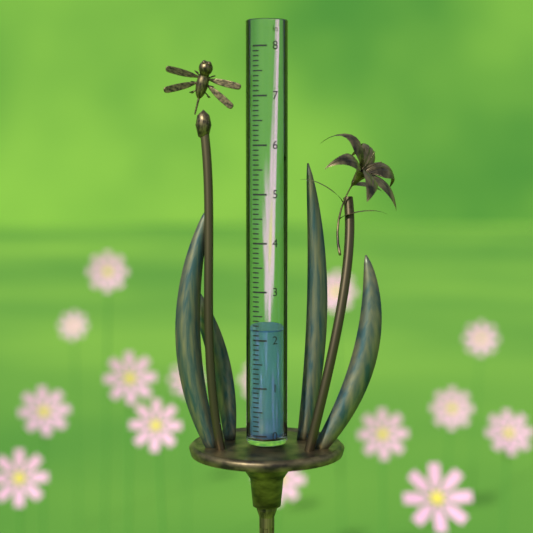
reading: 2.2 in
